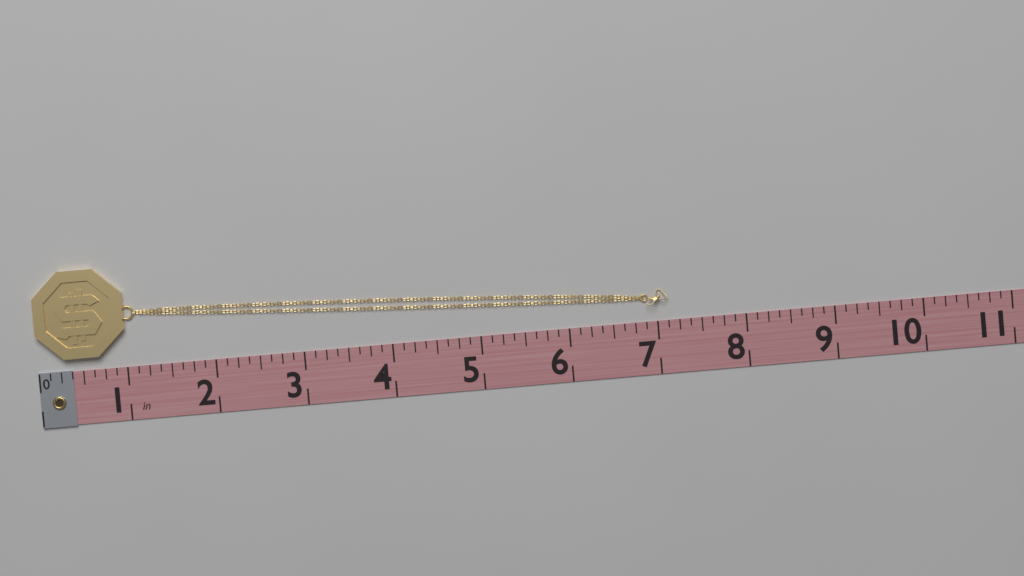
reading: 7.125 in
